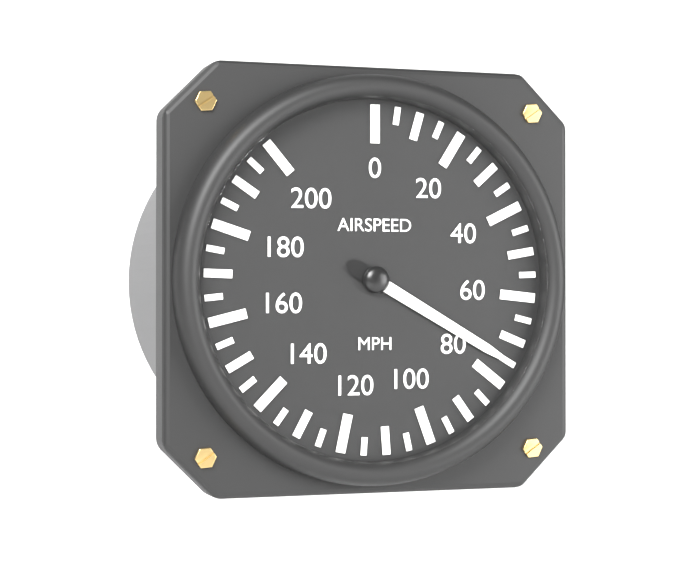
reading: 75 mph
